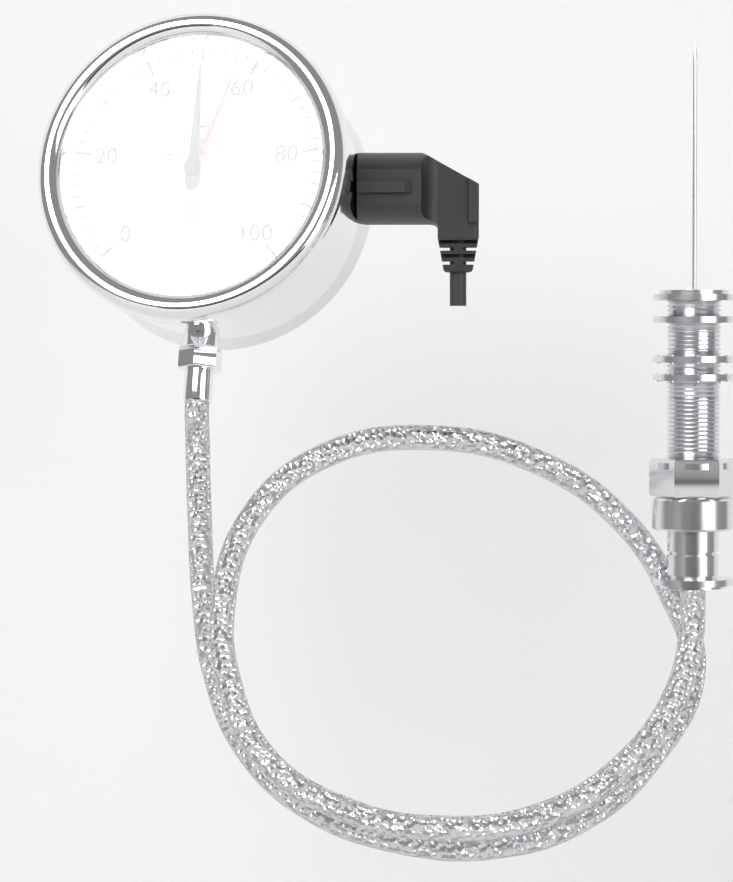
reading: 50 °C
